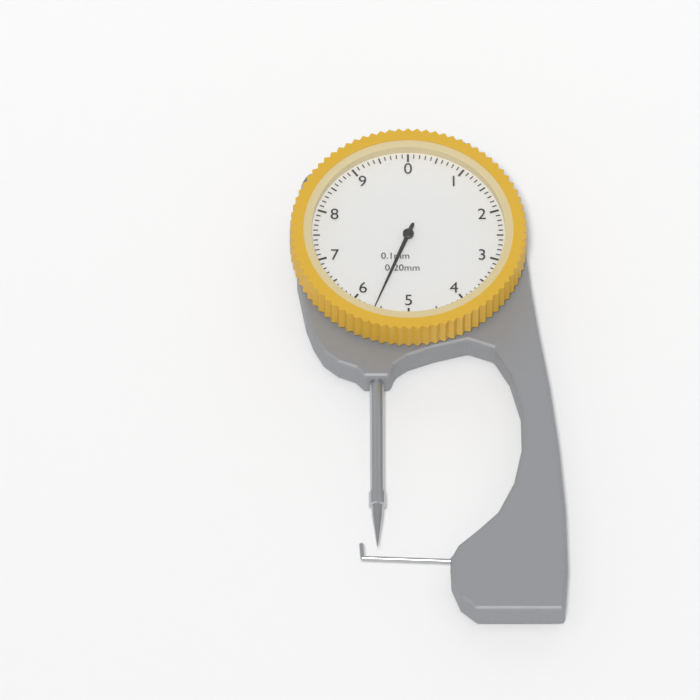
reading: 5.6 mm
